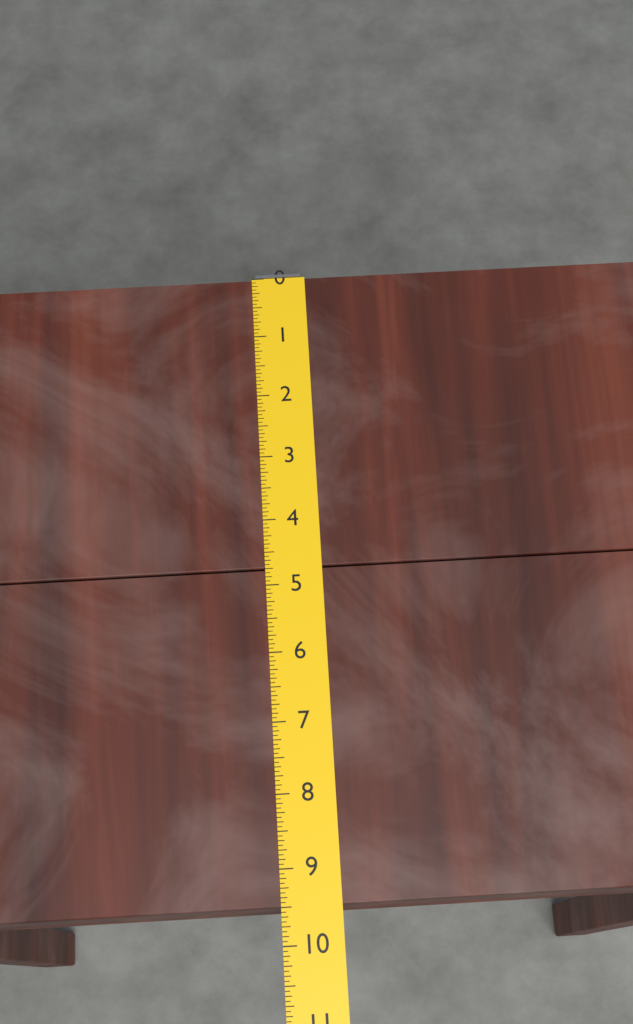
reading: 9.5000 (no unit)
